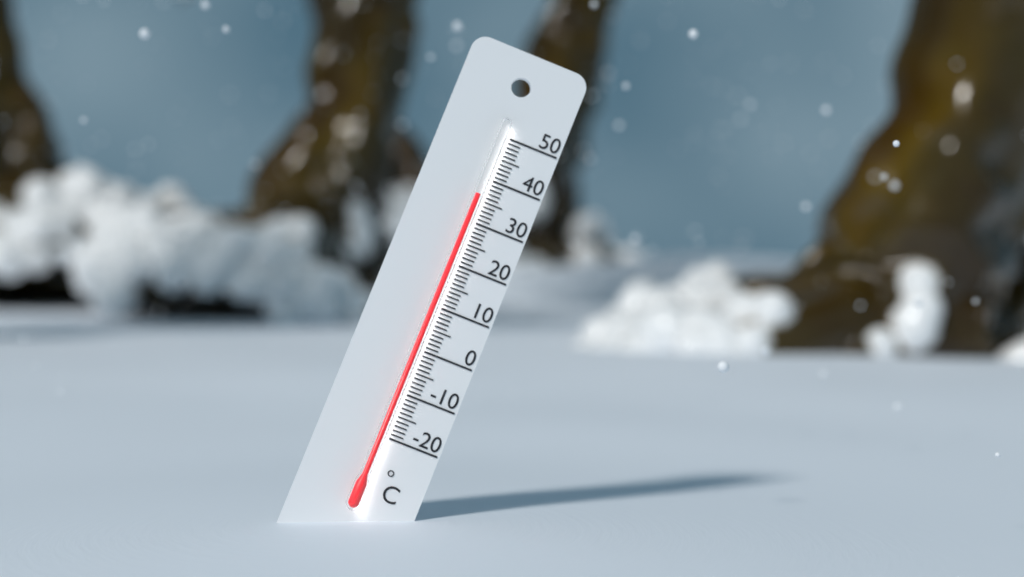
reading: 36 °C
